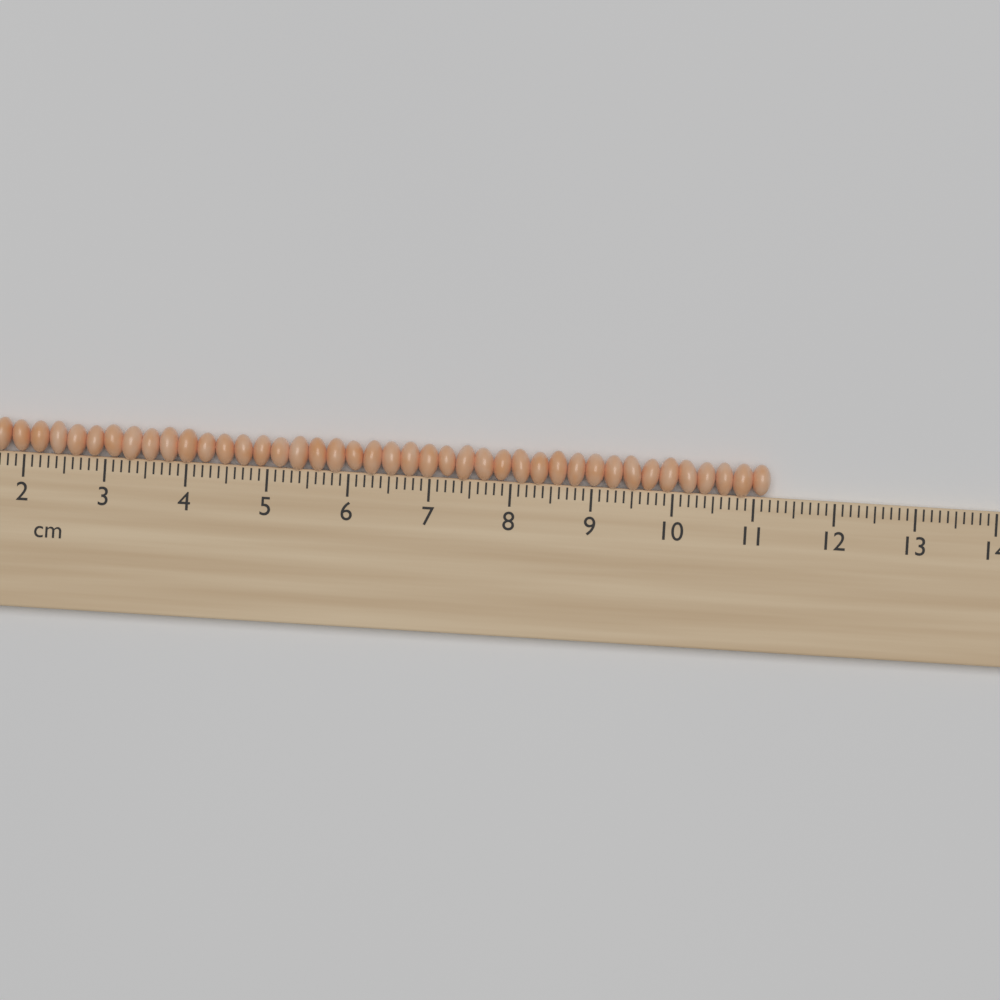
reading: 11.2 cm
